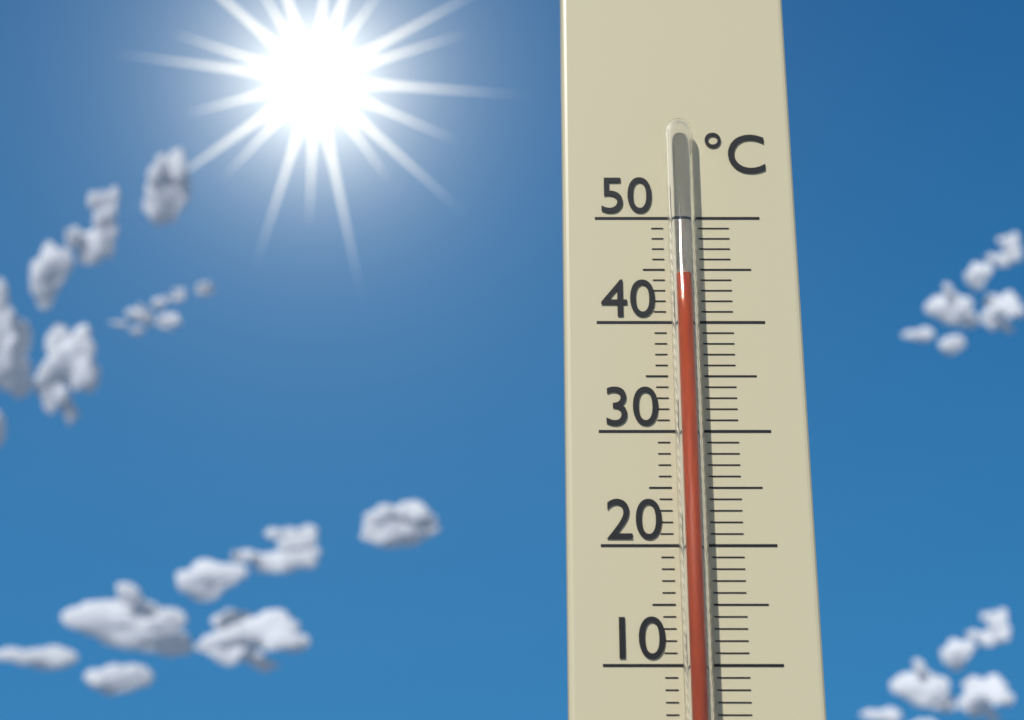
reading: 44 °C
